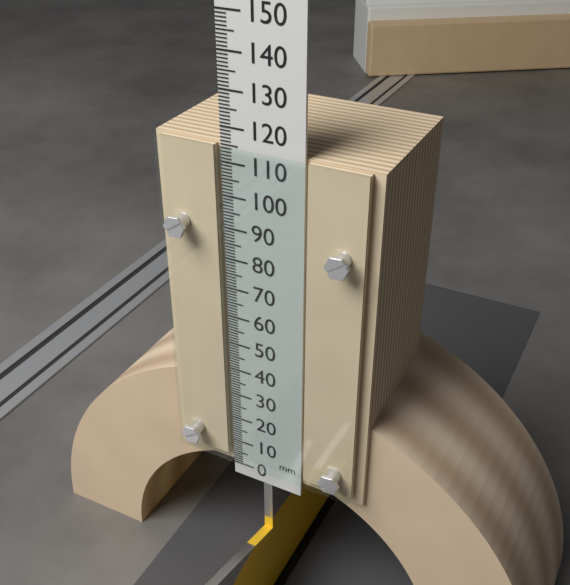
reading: 115 mm
